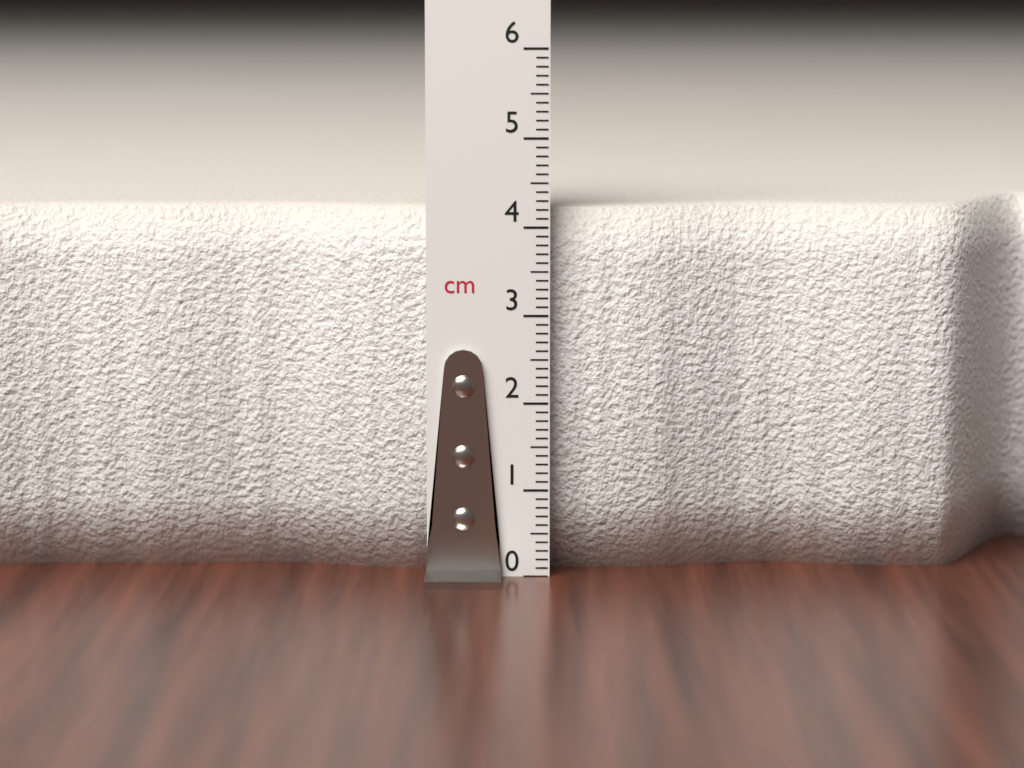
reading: 4.2 cm
